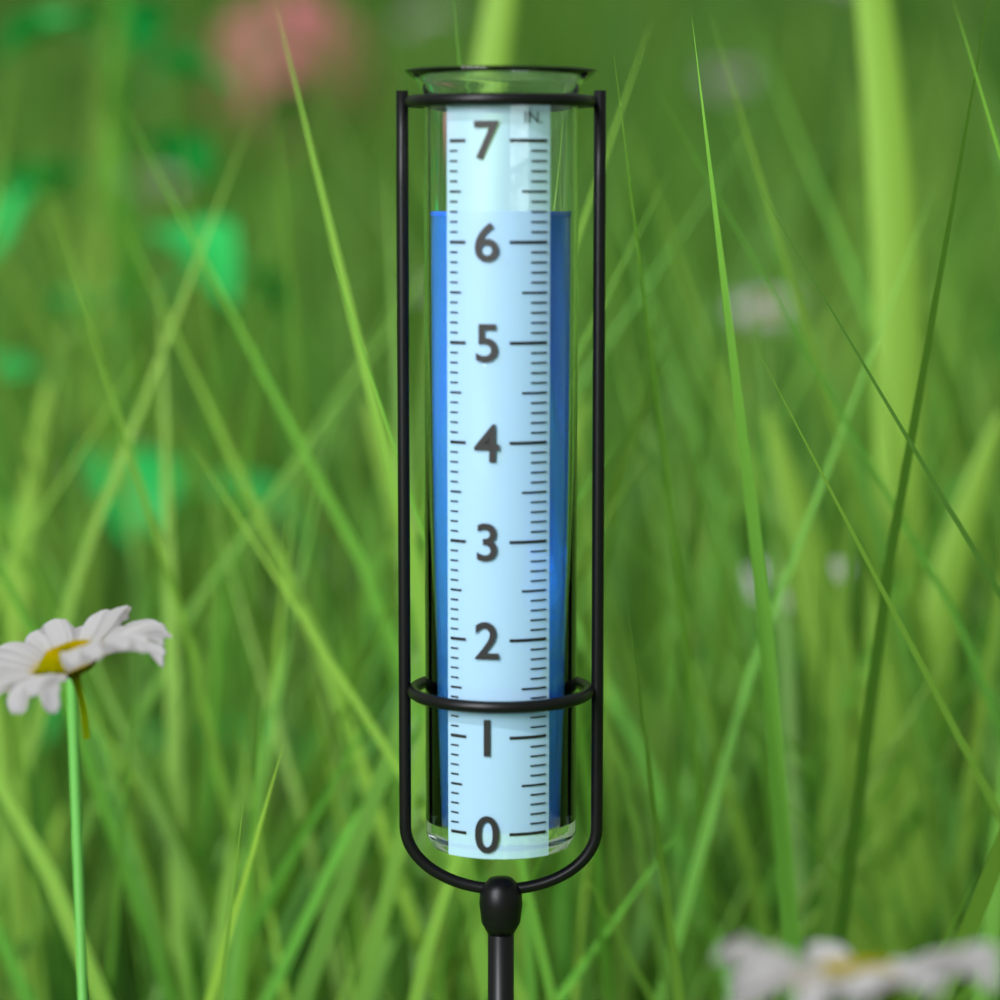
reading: 6.3 in
